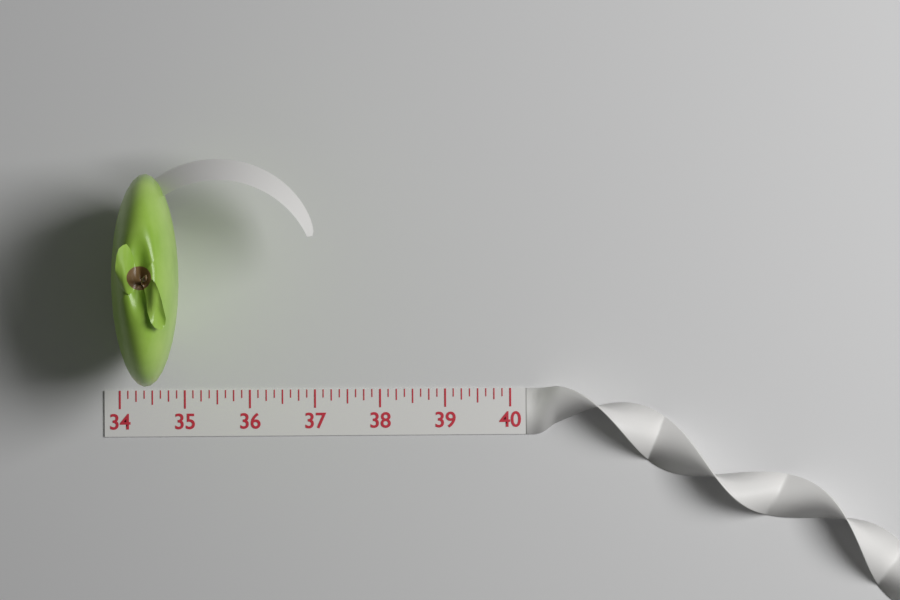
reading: 35.000 (no unit)
